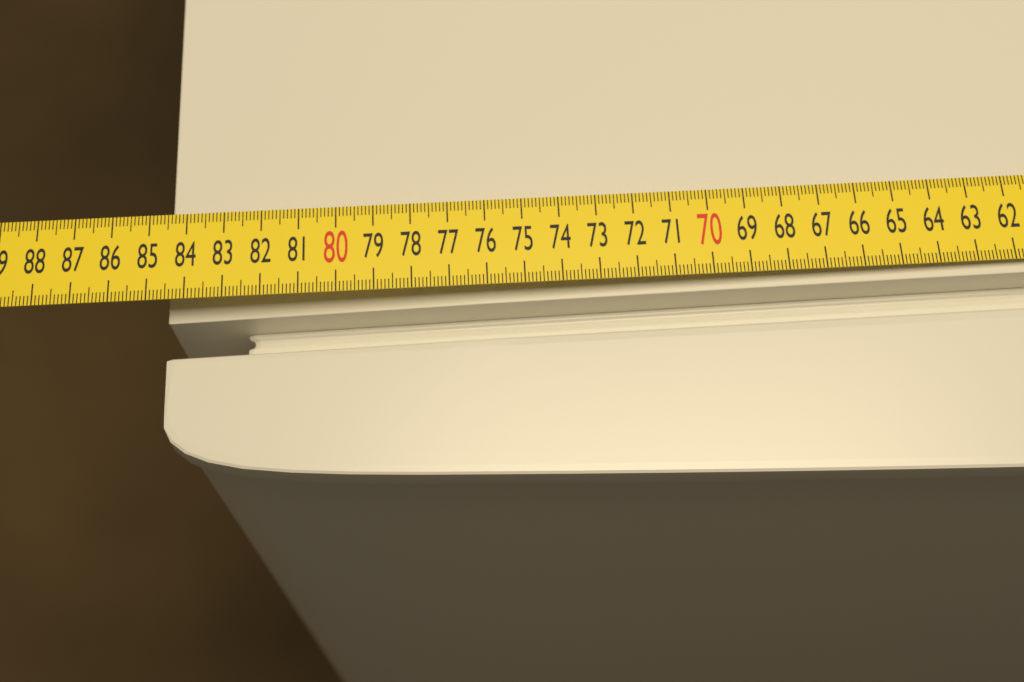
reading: 84.6 cm
